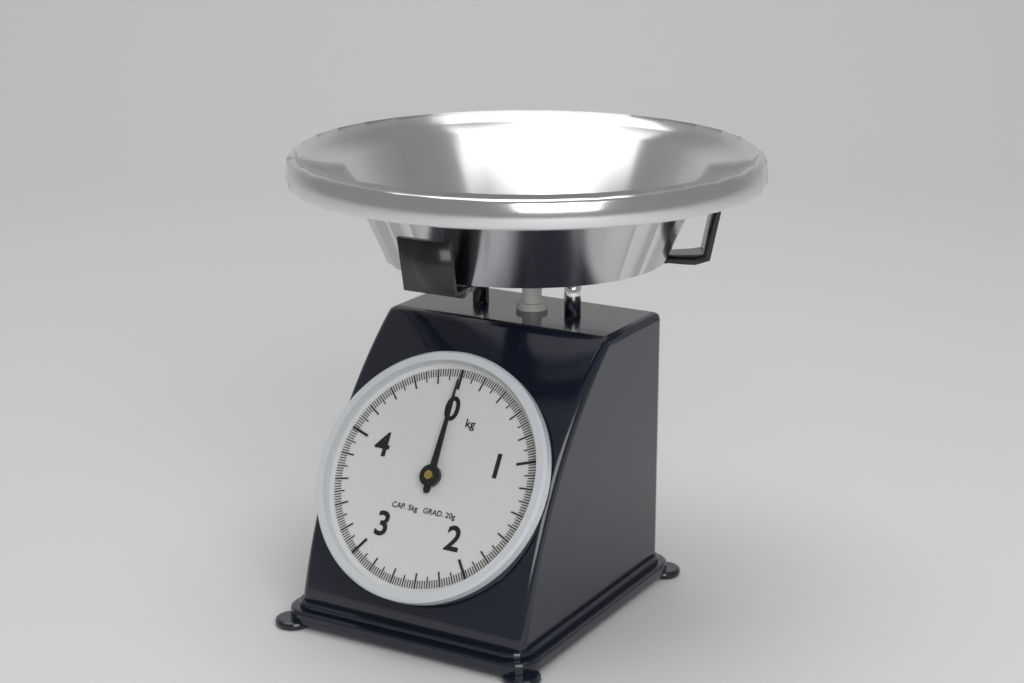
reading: 0.00 kg
